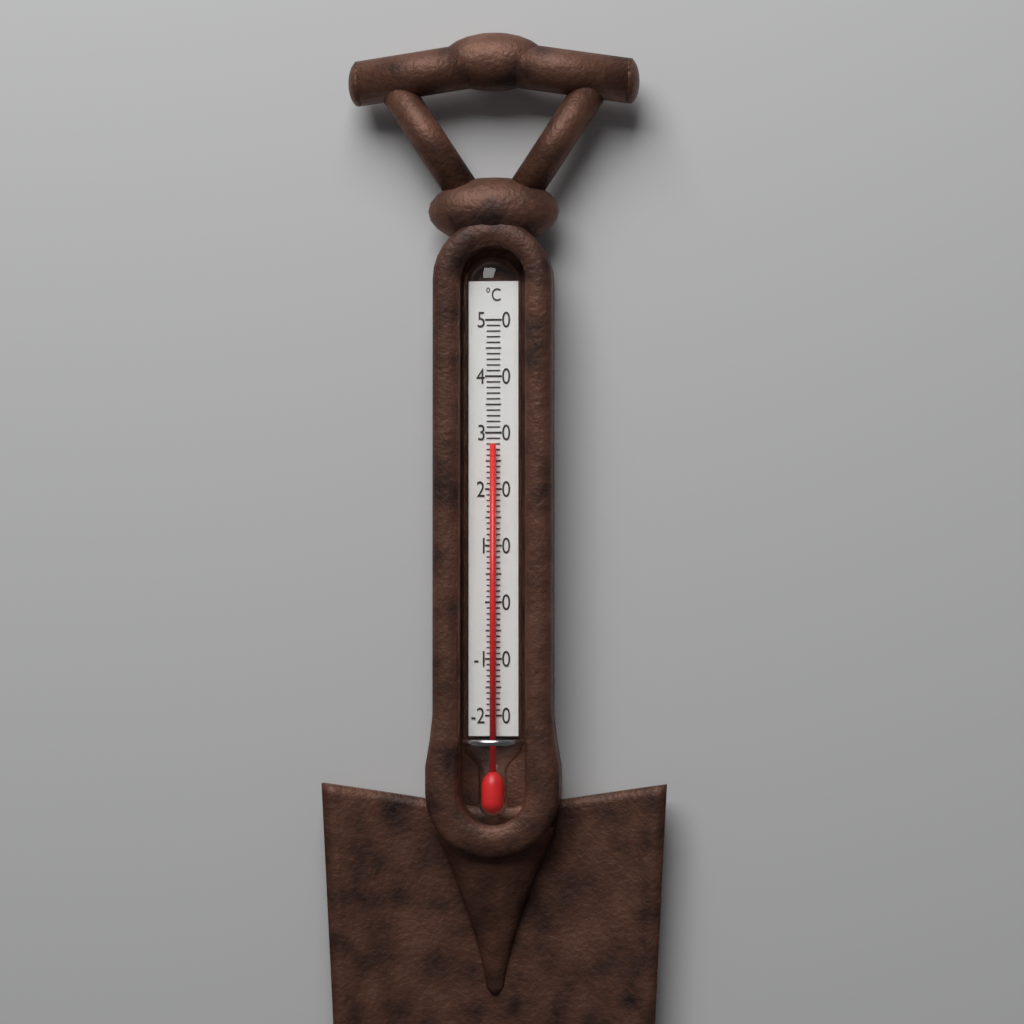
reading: 28 °C
